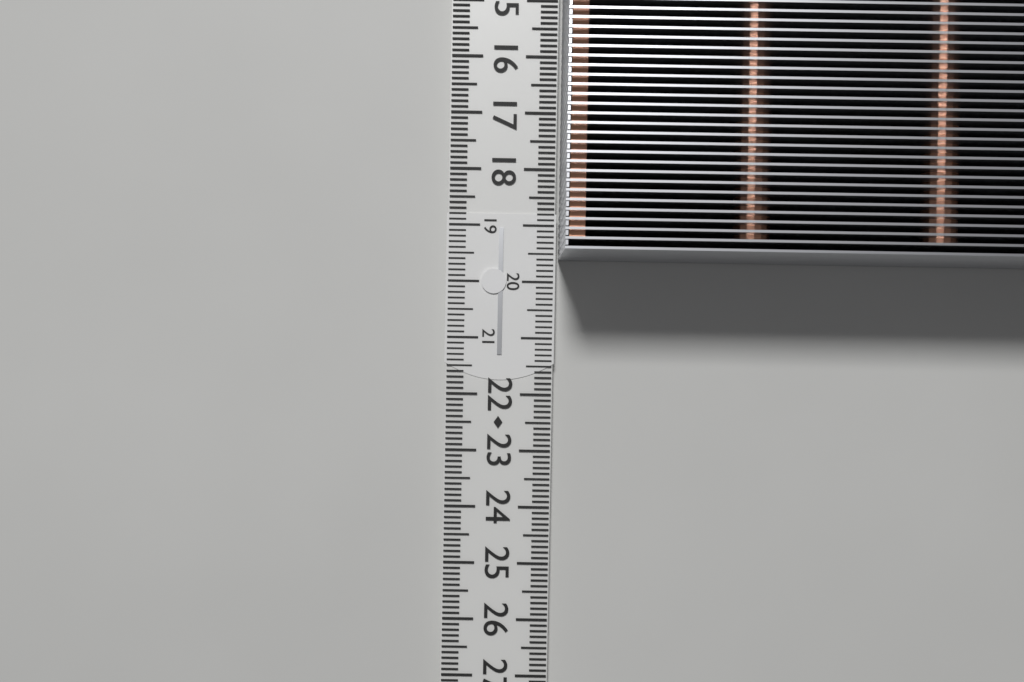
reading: 19.6 cm
